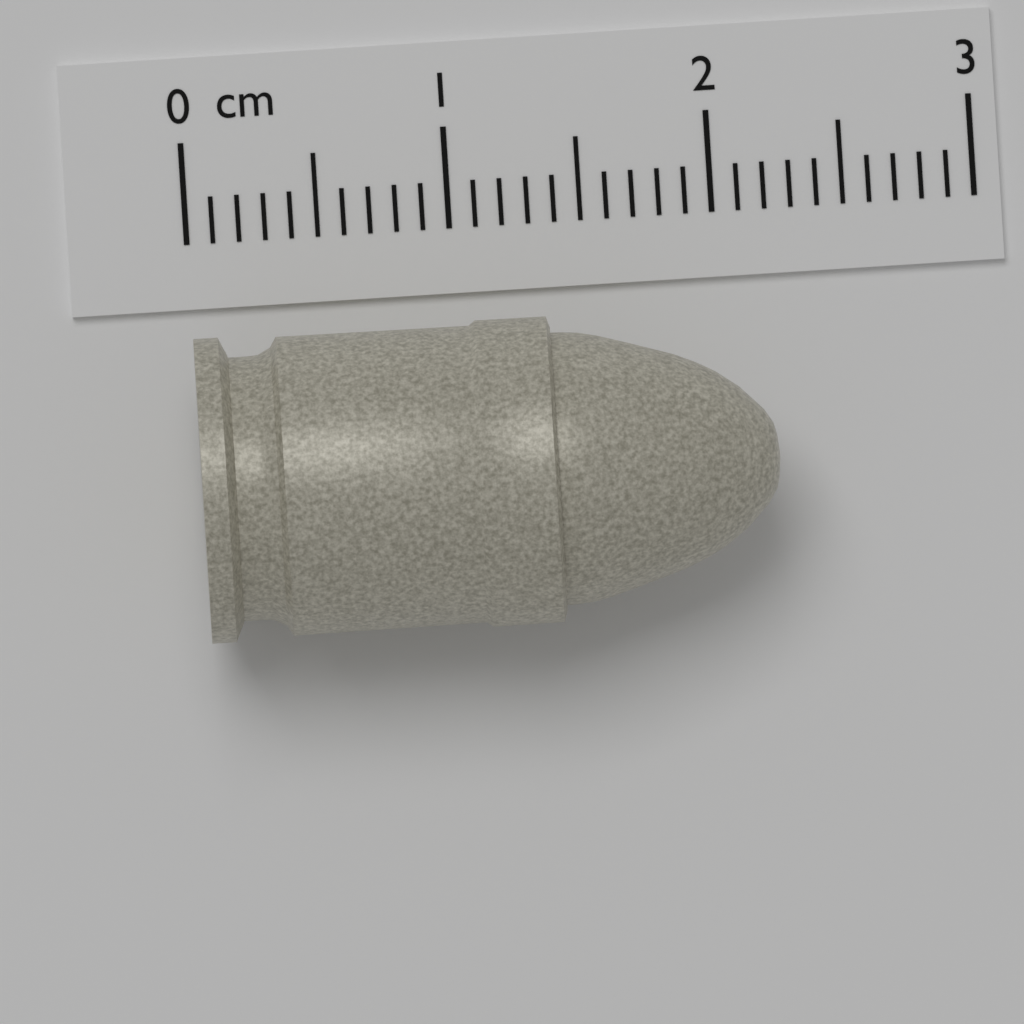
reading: 2.2 cm
